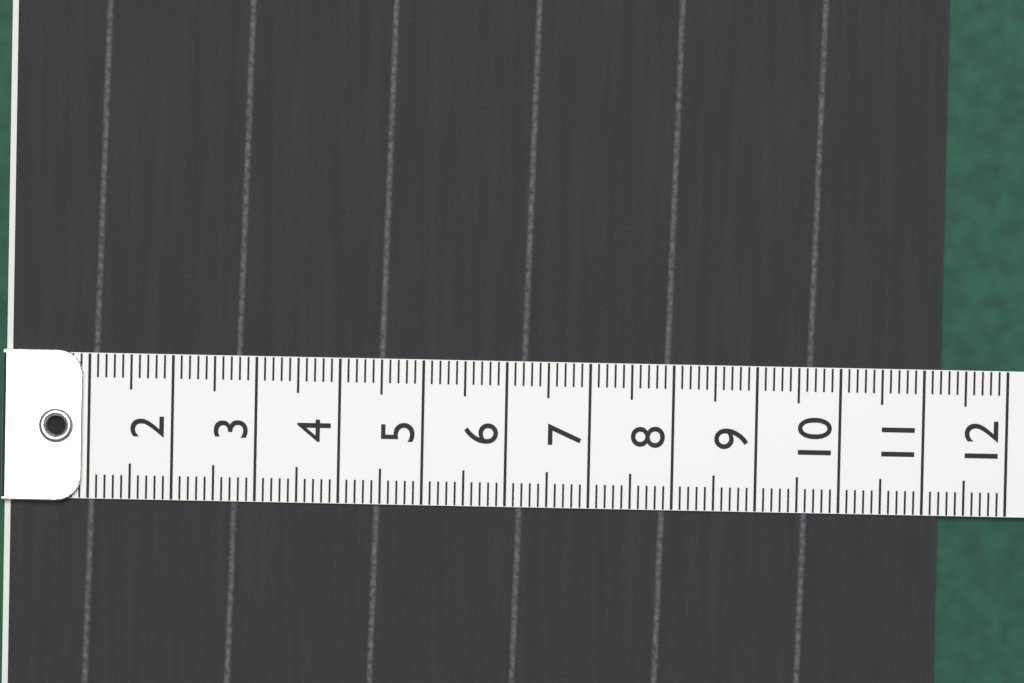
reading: 11.2 (no unit)
